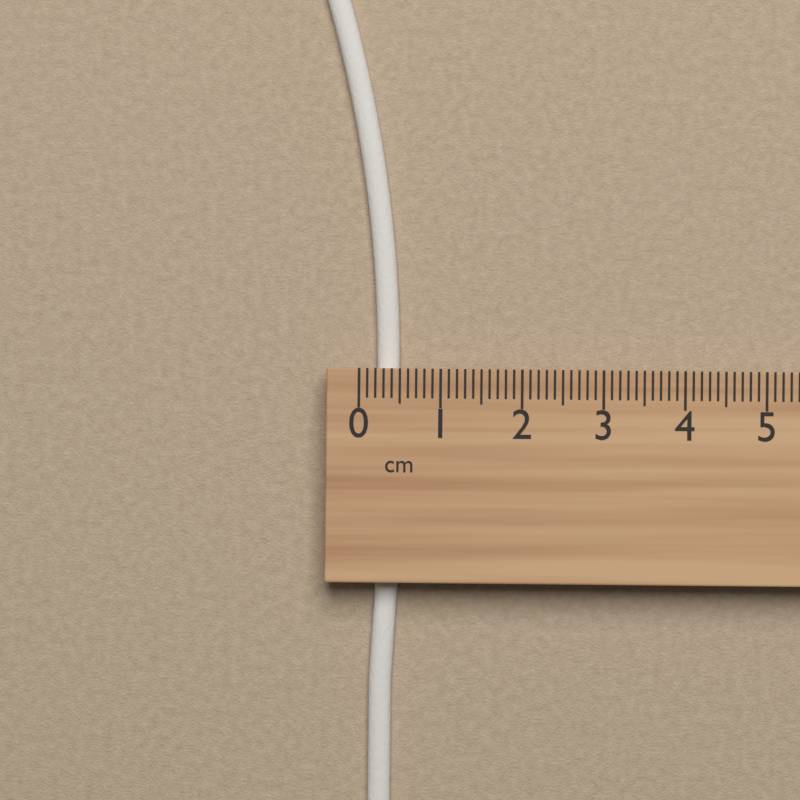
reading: 0.5 cm
